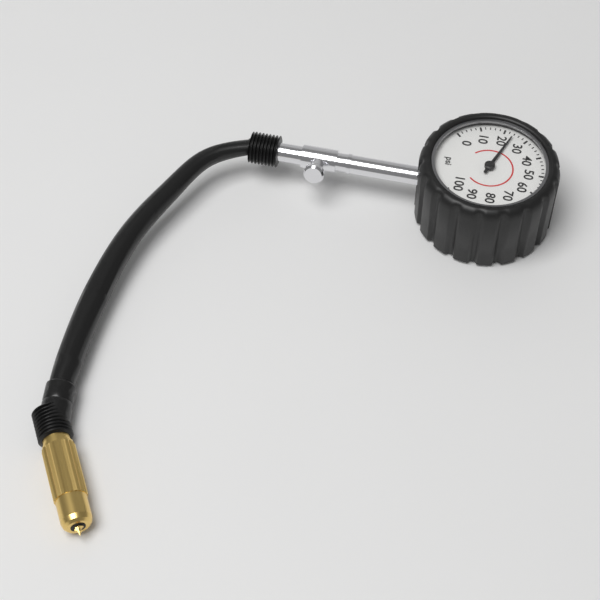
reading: 24 psi
